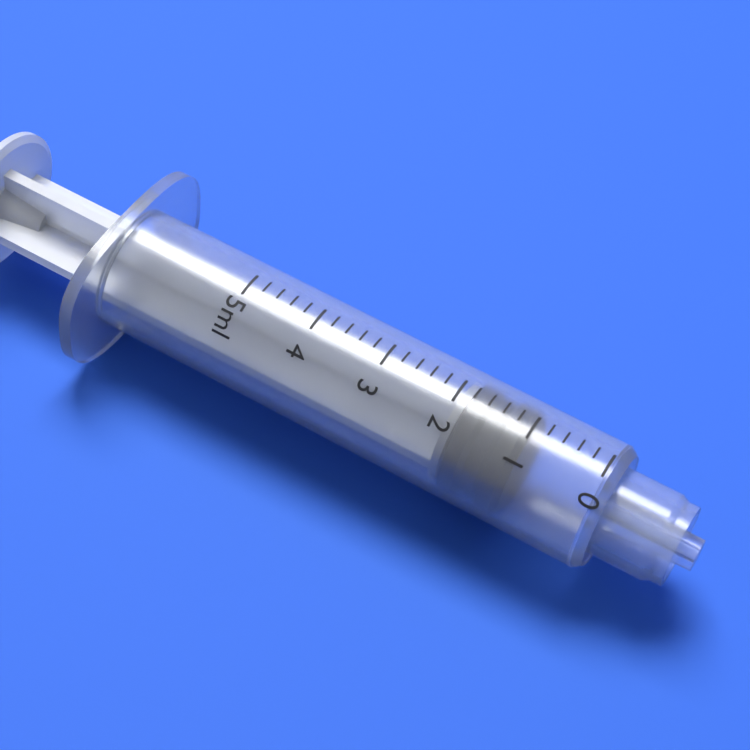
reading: 1.0 ml
